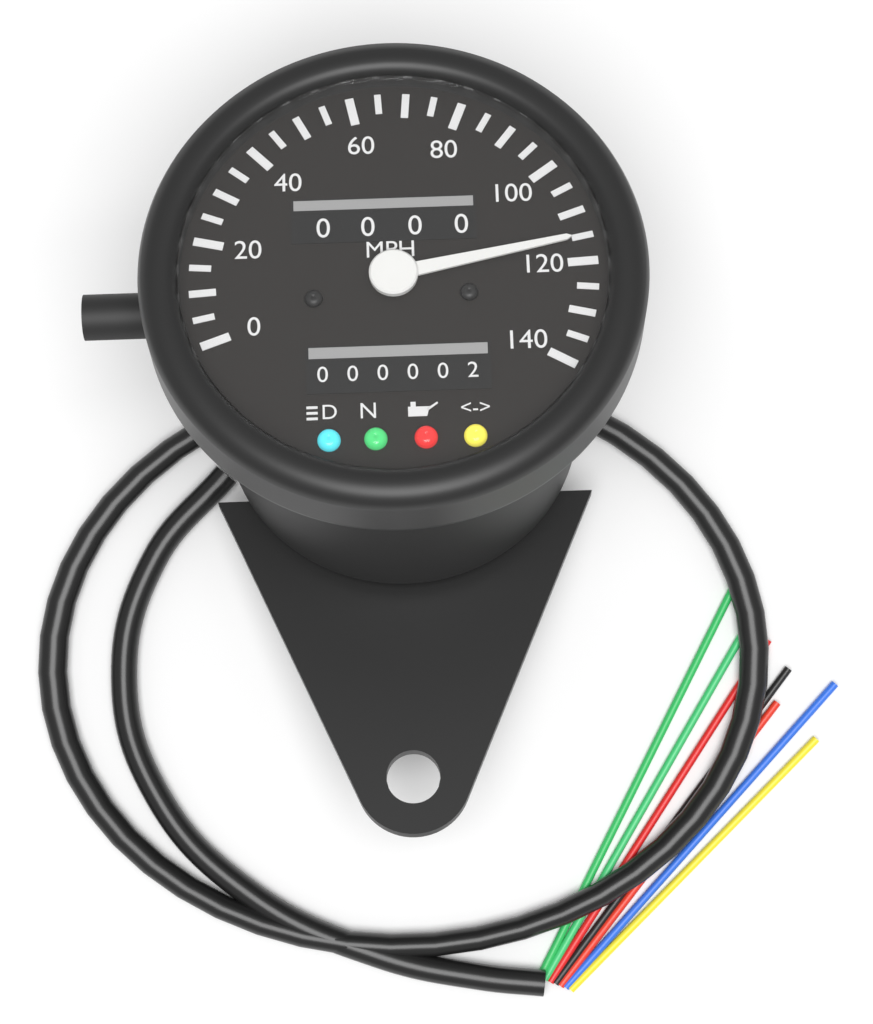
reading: 115 MPH
